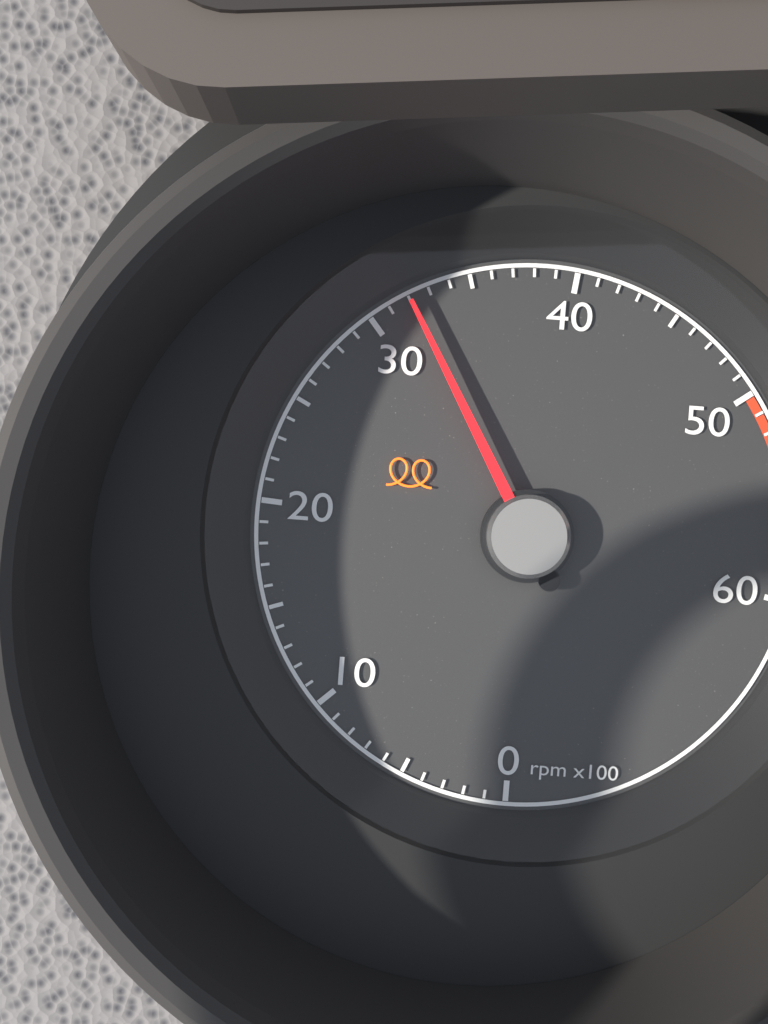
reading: 3200 rpm
